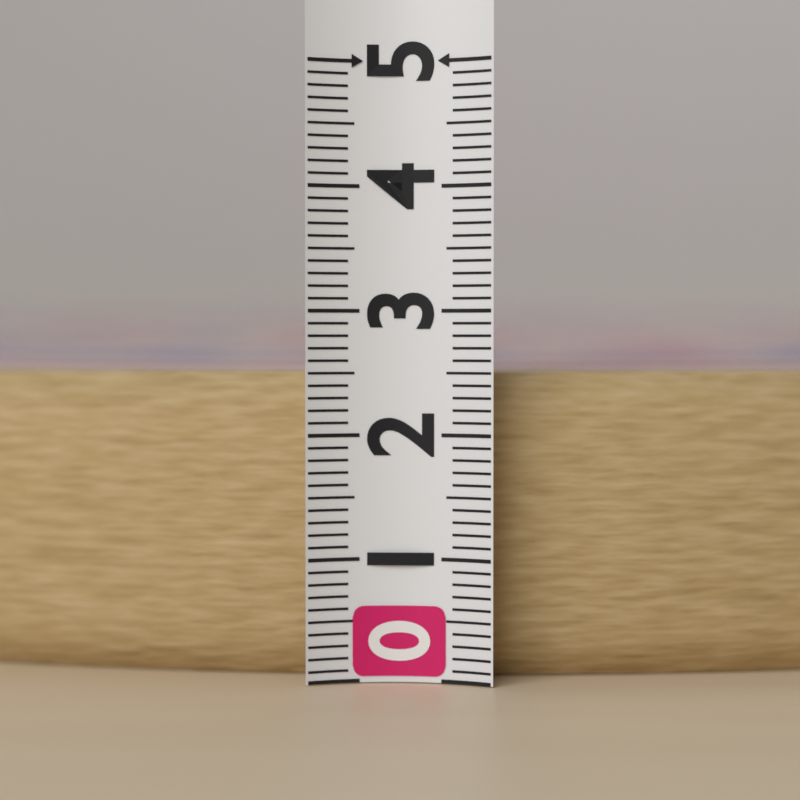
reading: 2.5 (no unit)
